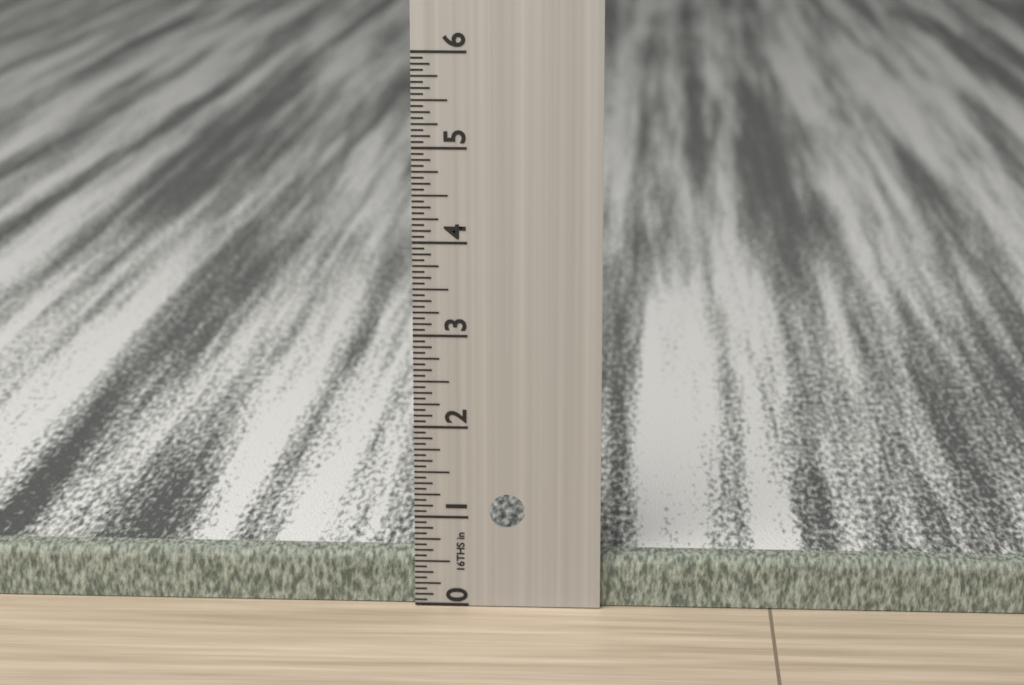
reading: 0.5625 in
